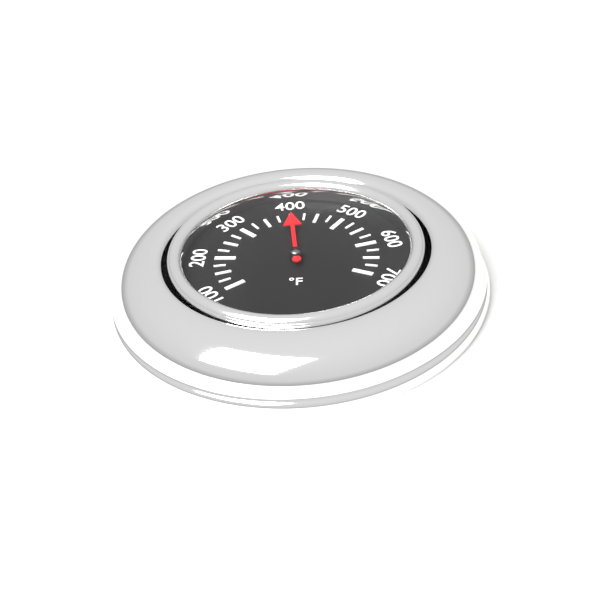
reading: 400 °F
